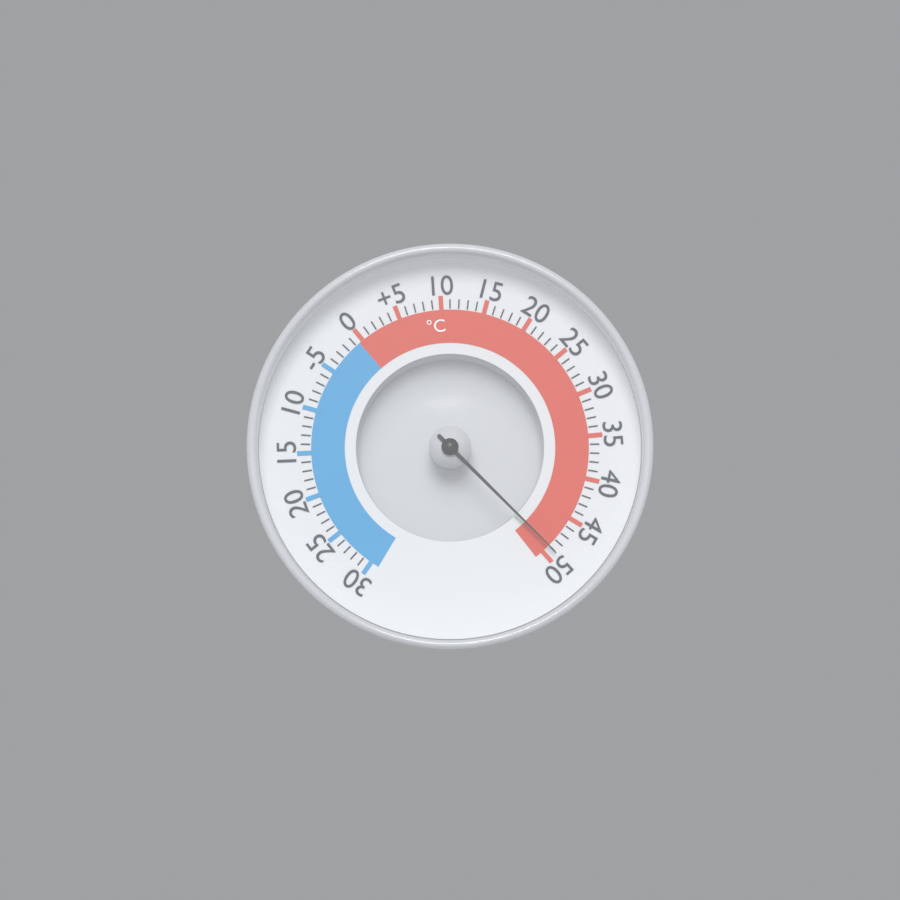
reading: 49 °C
